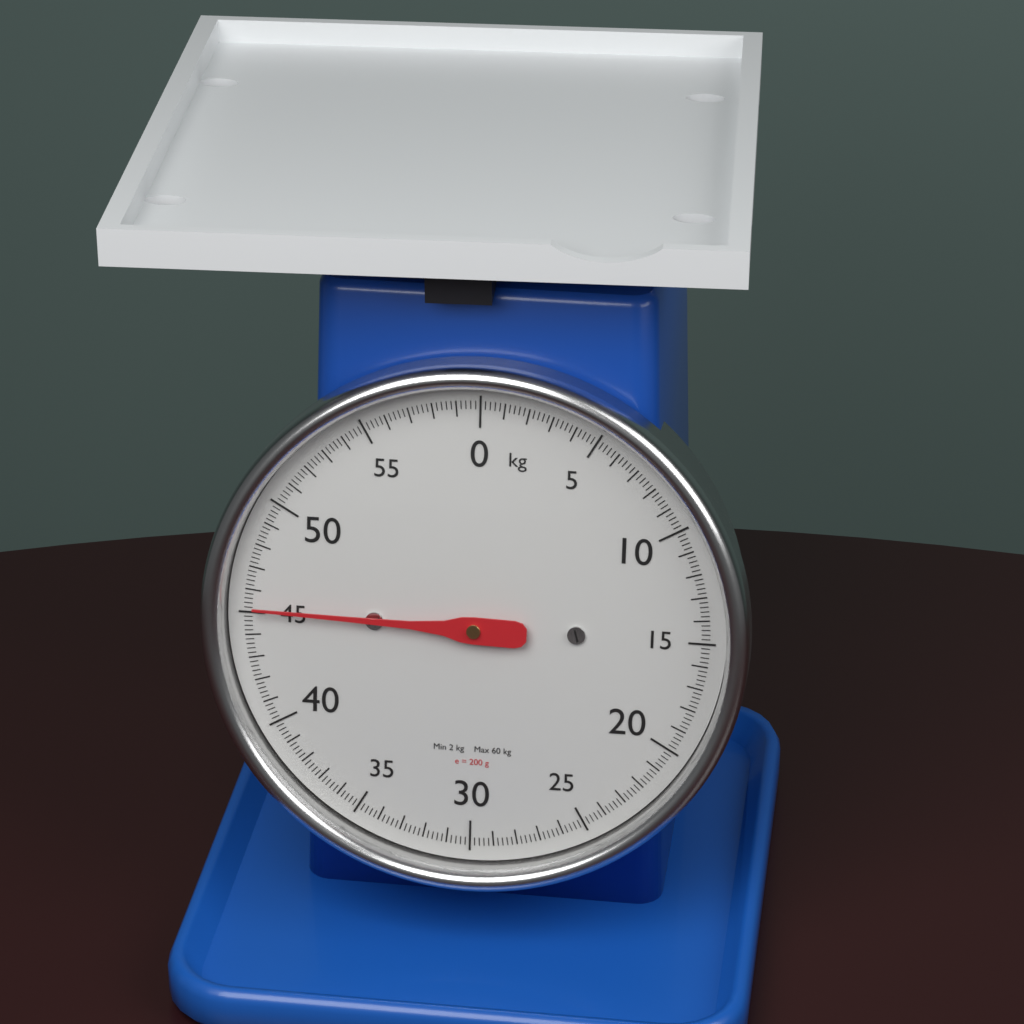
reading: 45.2 kg
